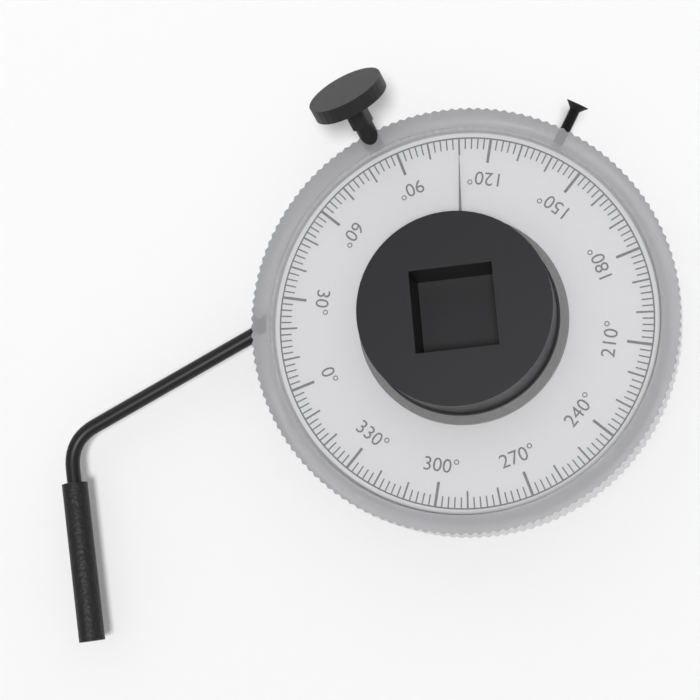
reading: 110 °
